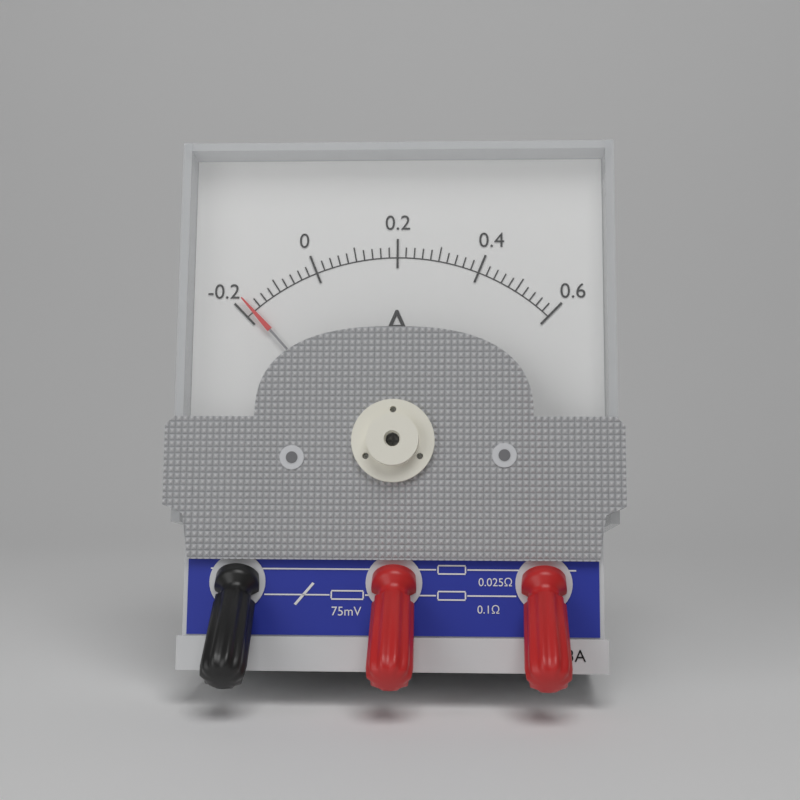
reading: -0.18 A
